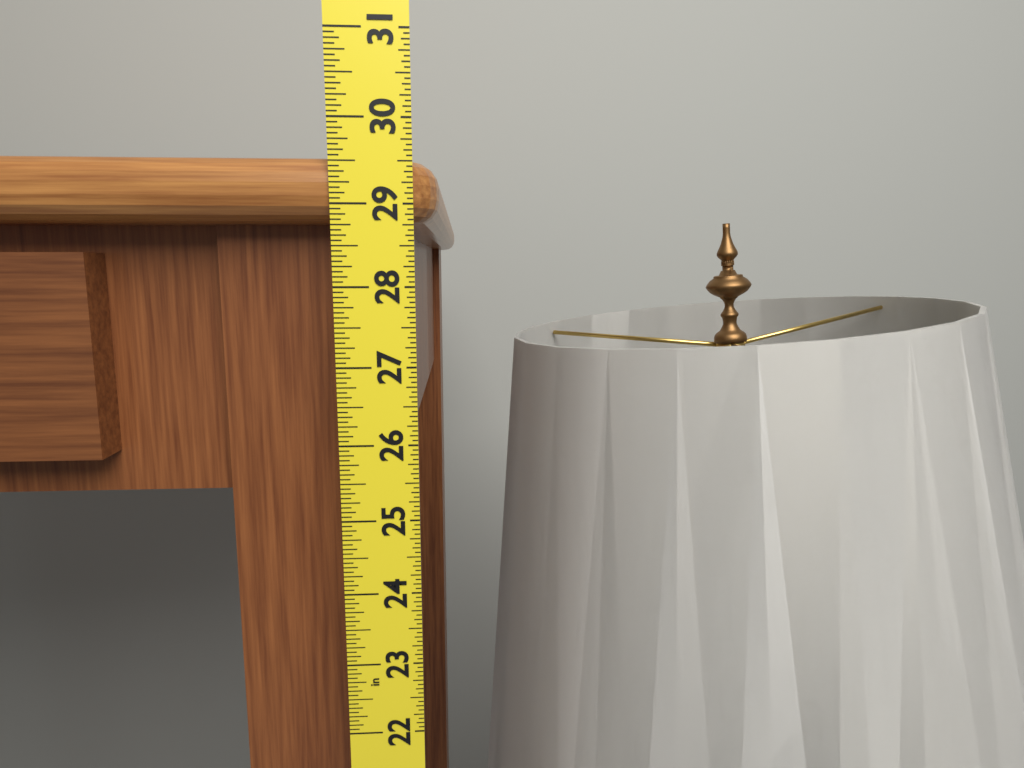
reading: 29.5625 in
